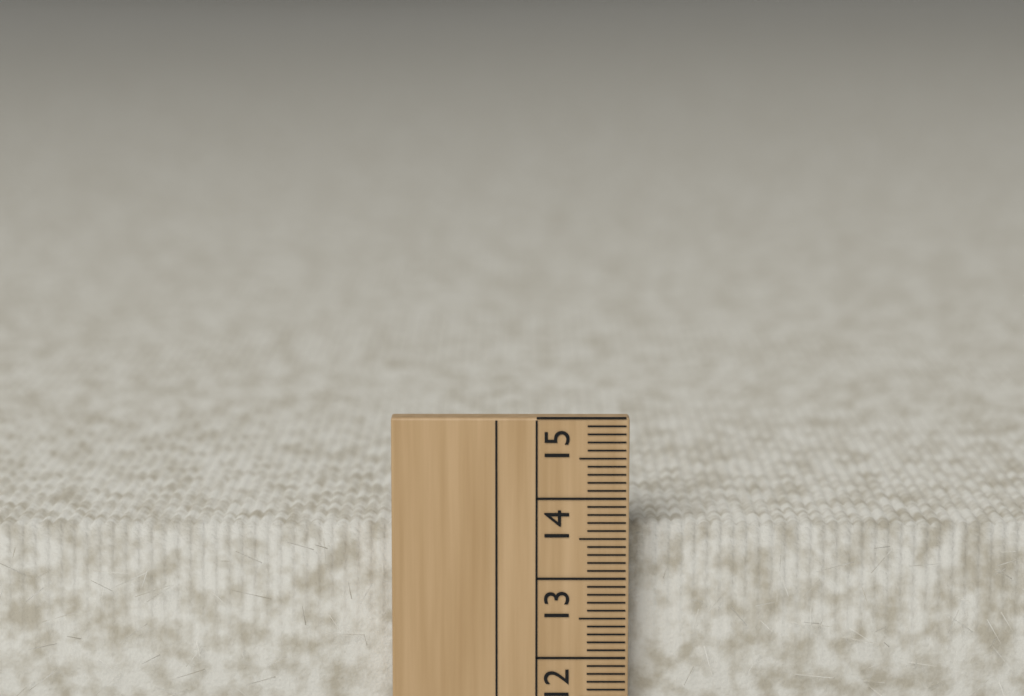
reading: 13.6 cm
